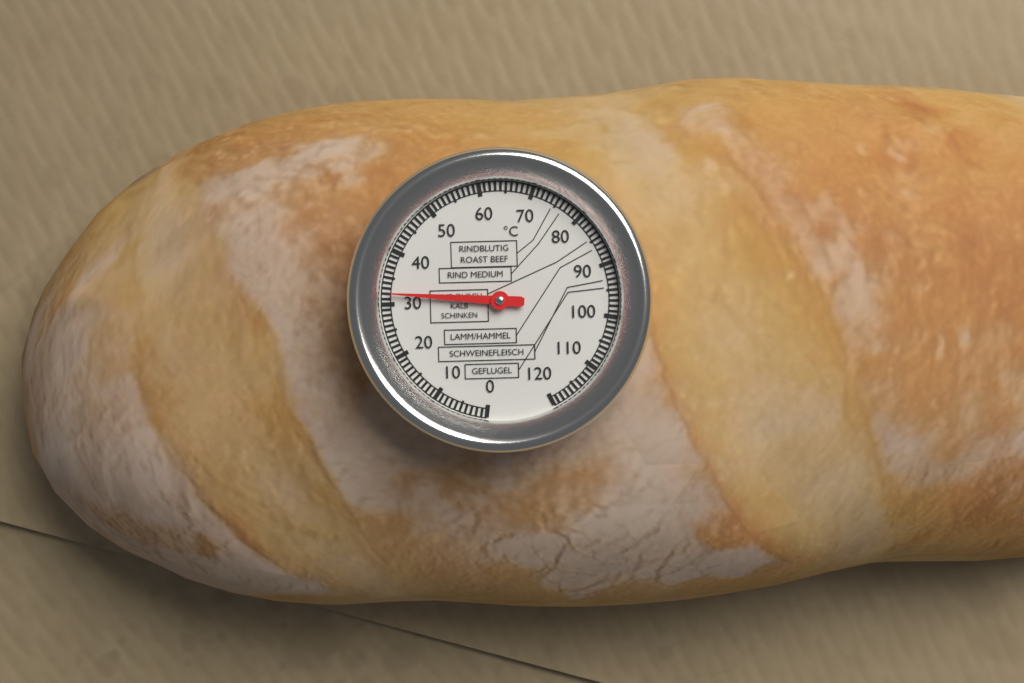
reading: 32 °C
